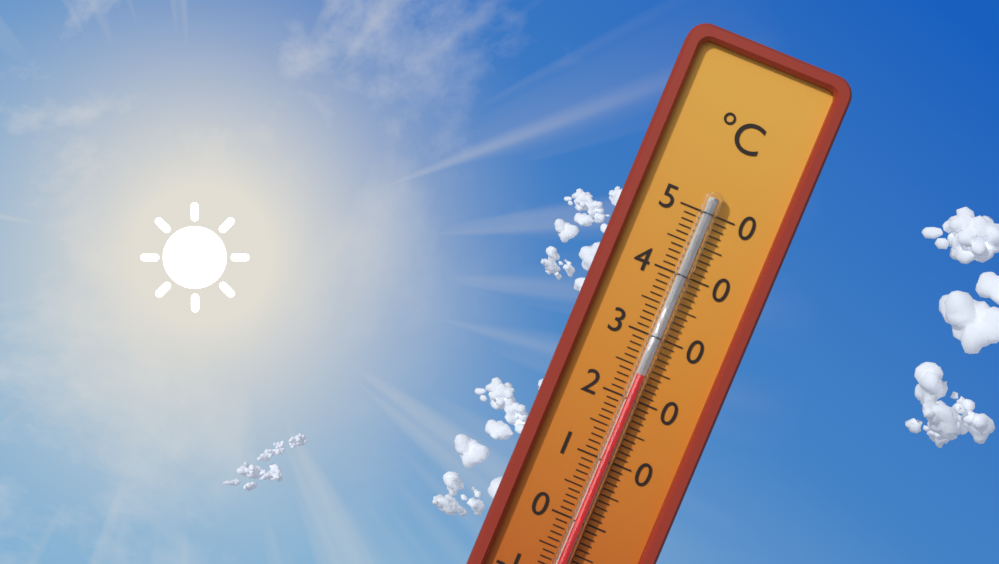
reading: 24 °C
